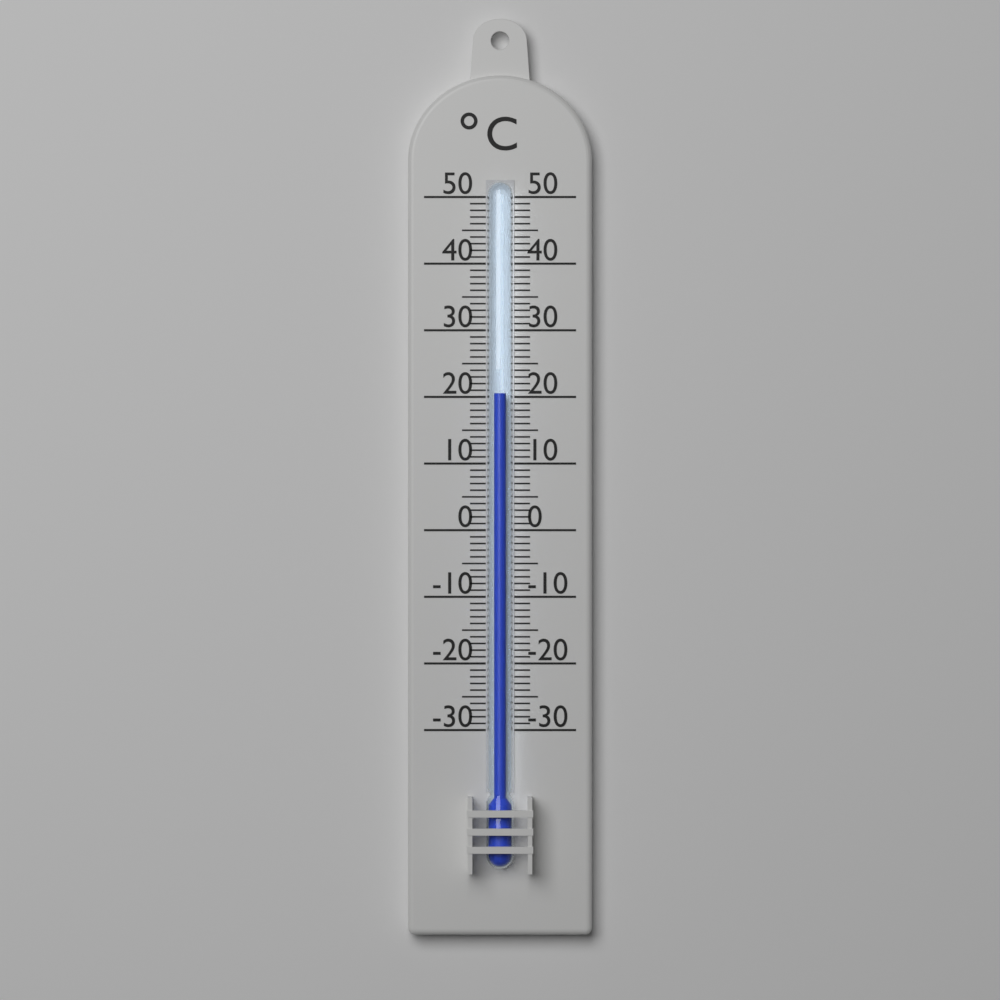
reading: 20.5 °C
